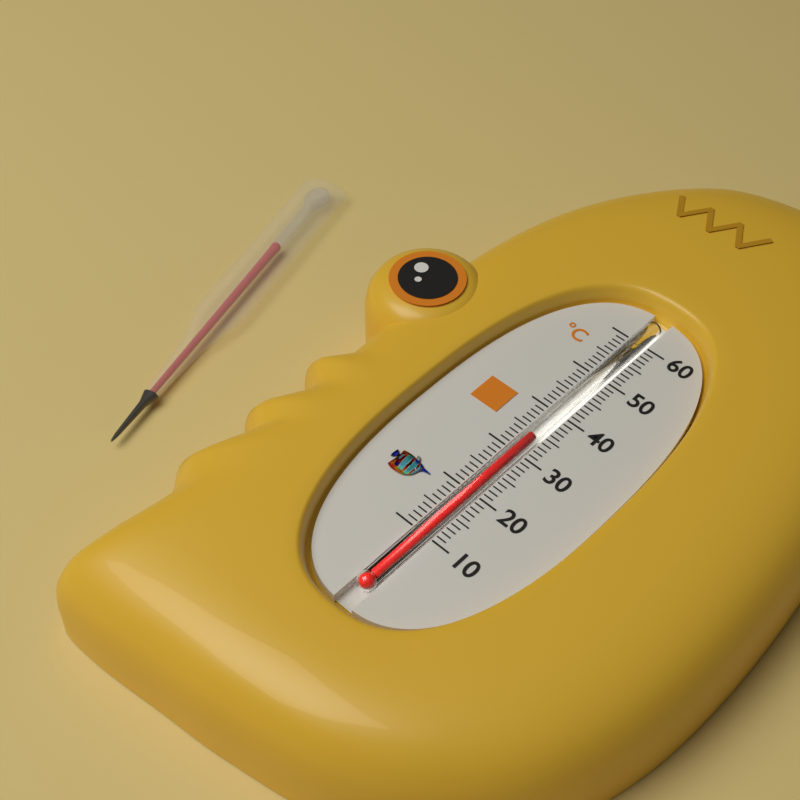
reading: 34 °C
